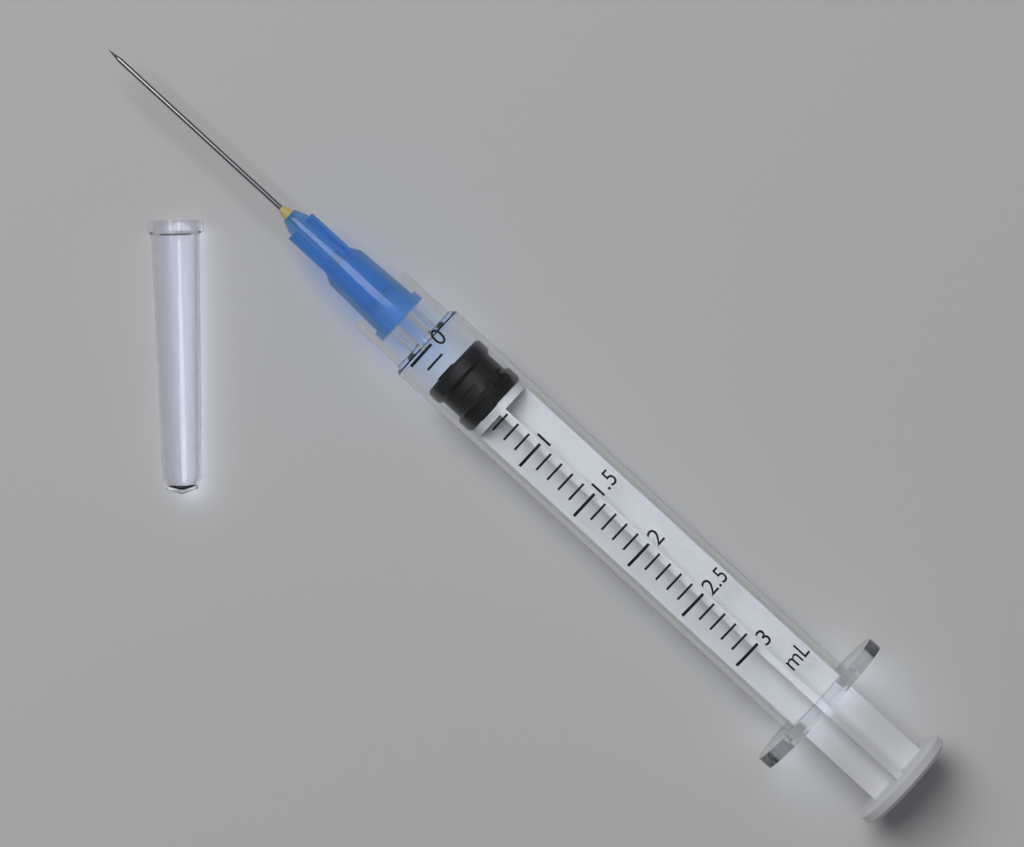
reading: 0.2 mL
